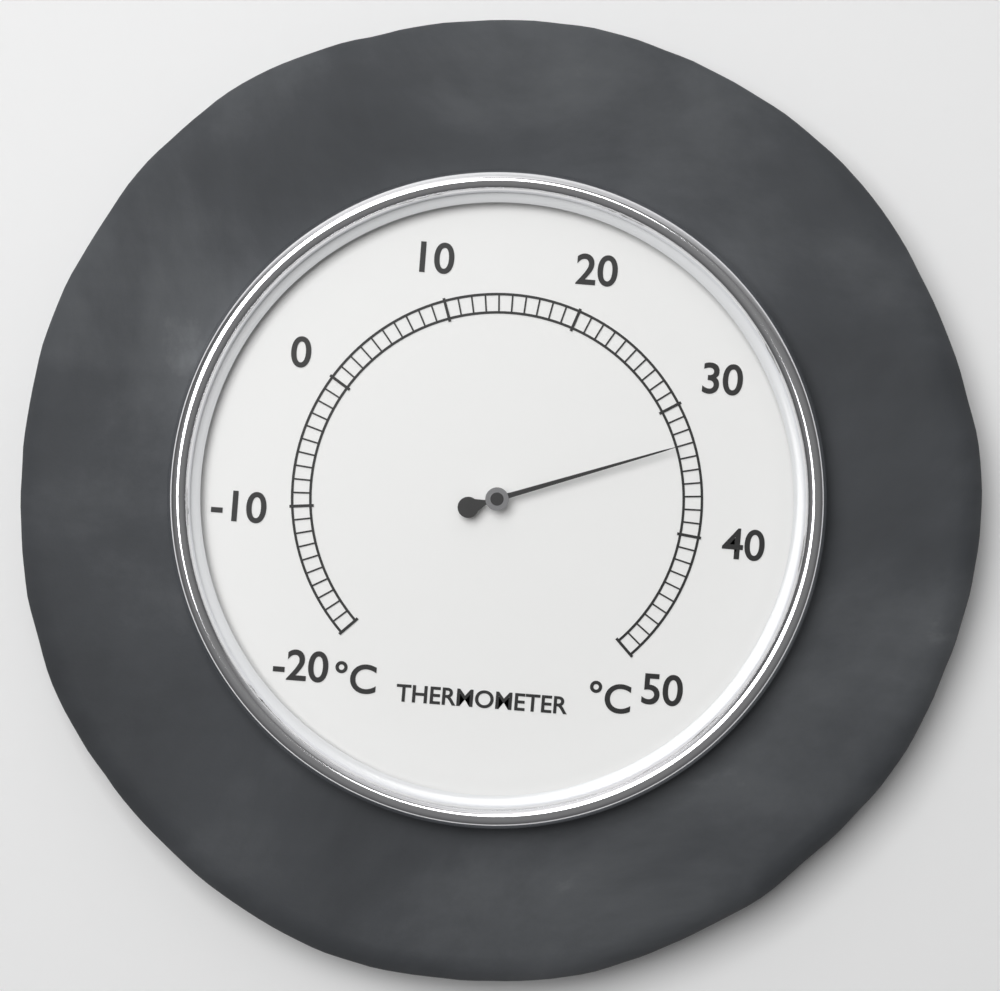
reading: 33 °C
